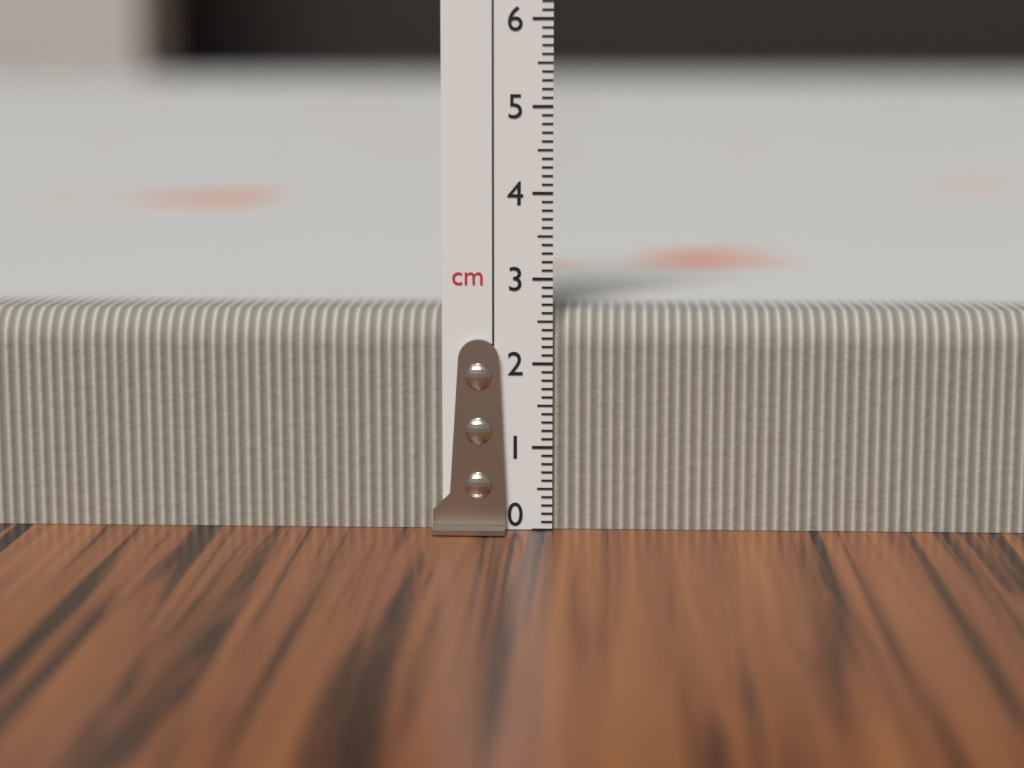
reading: 2.6 cm
